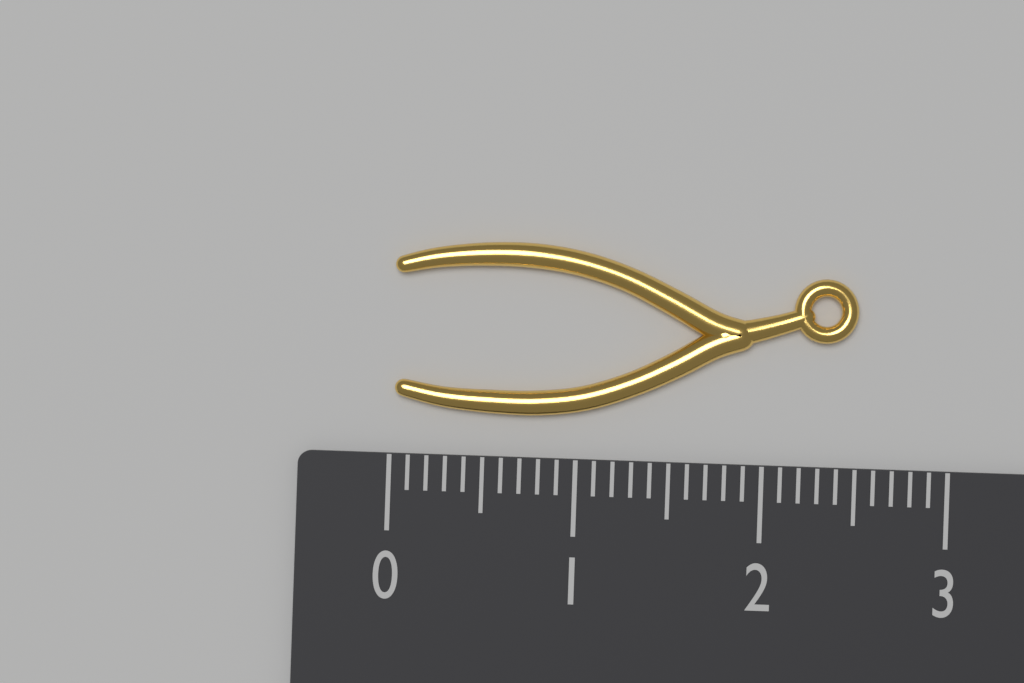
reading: 2.5 (no unit)
